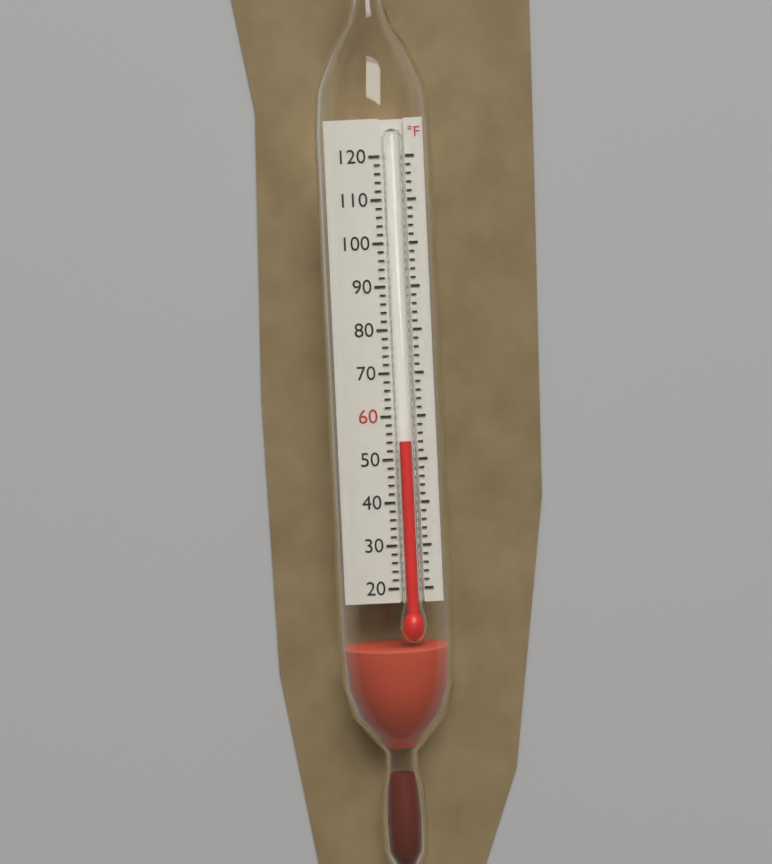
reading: 54 °F
